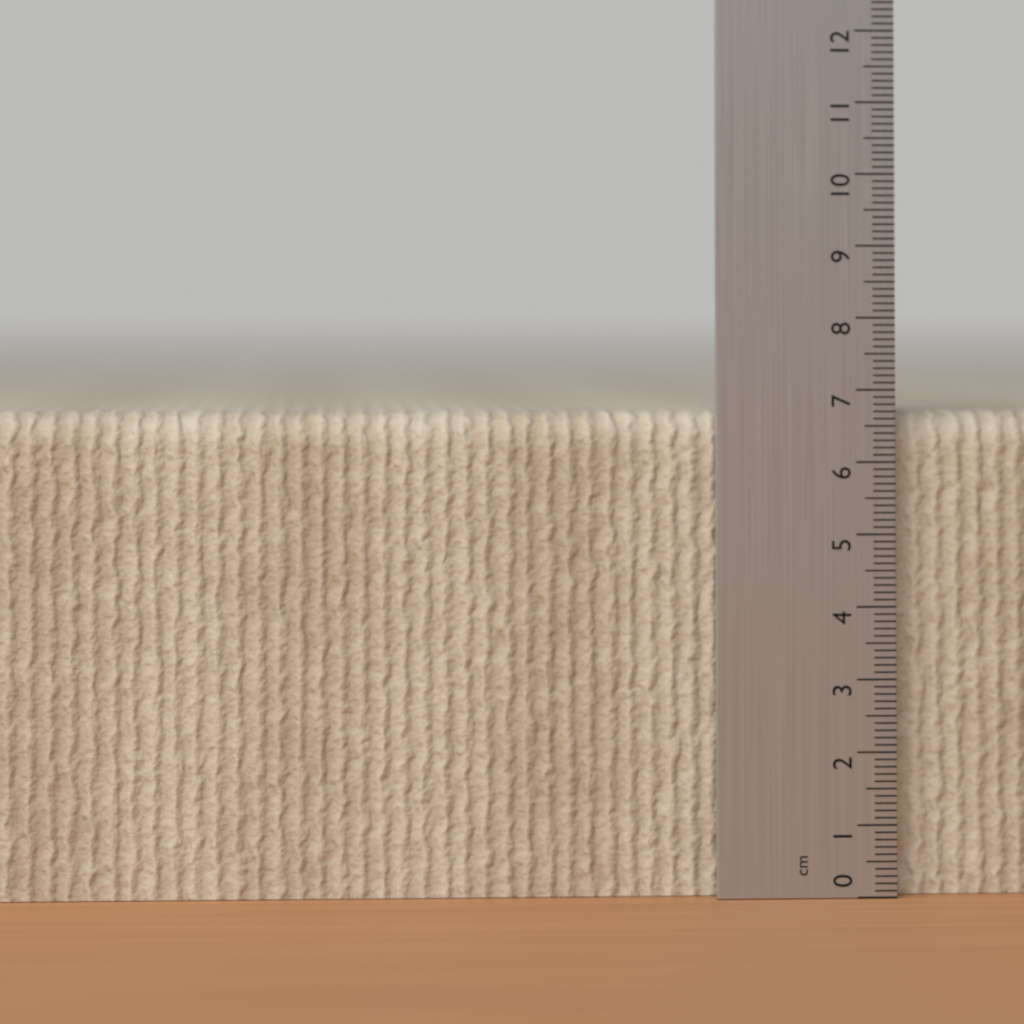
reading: 6.7 cm
